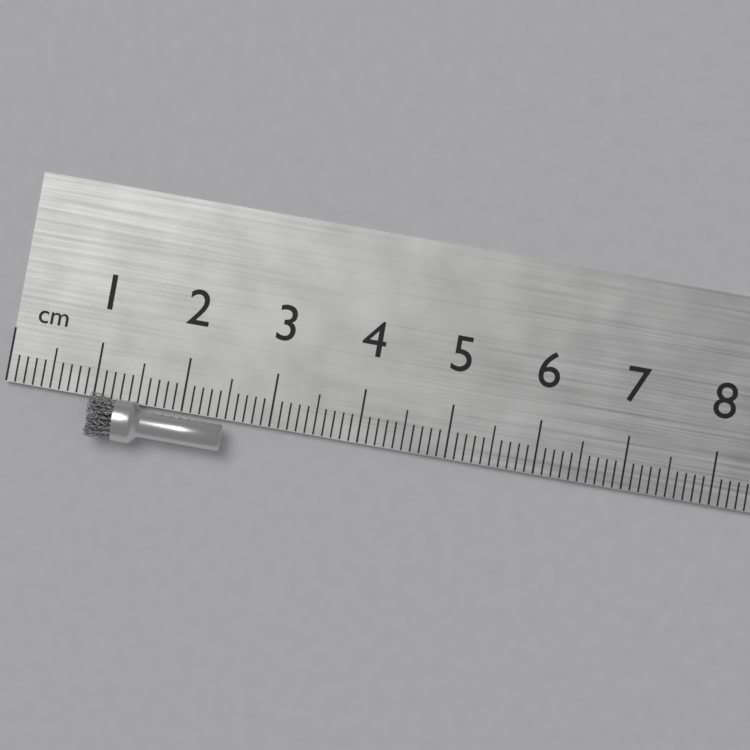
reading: 2.5 cm
